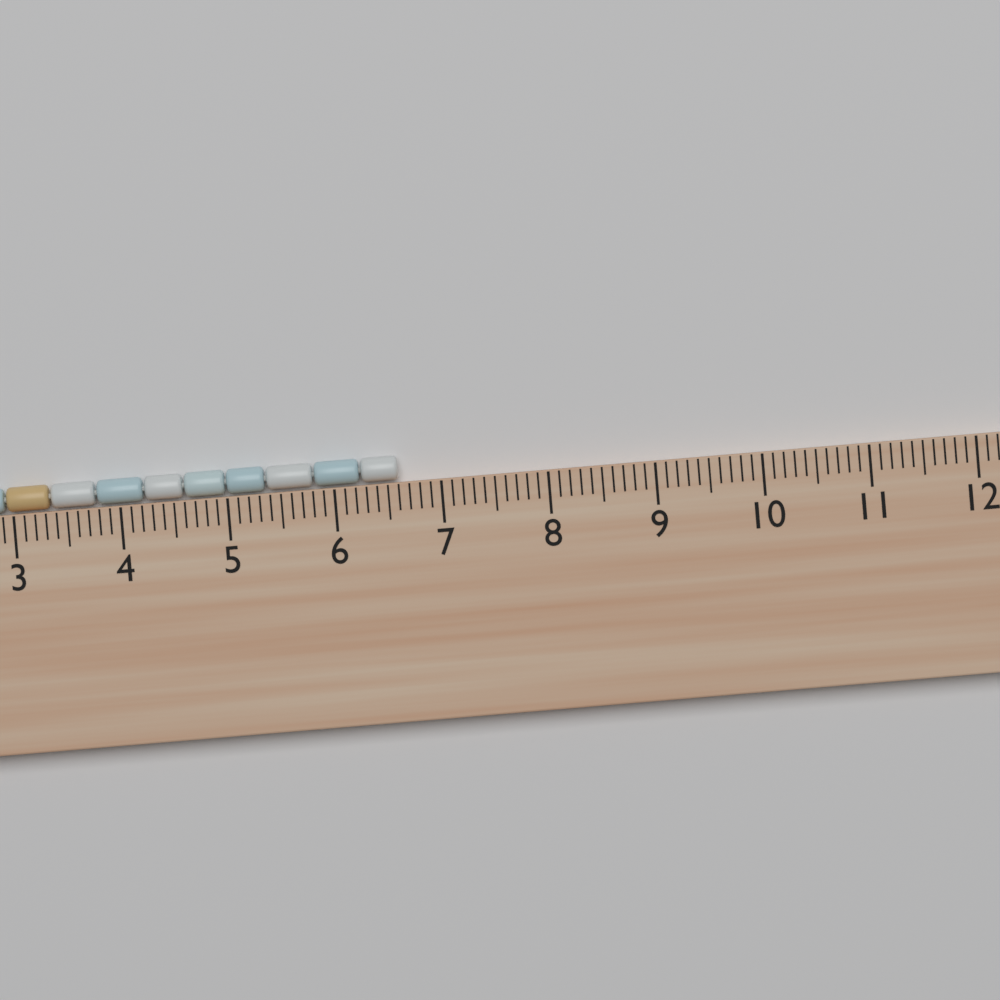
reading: 6.6 cm
